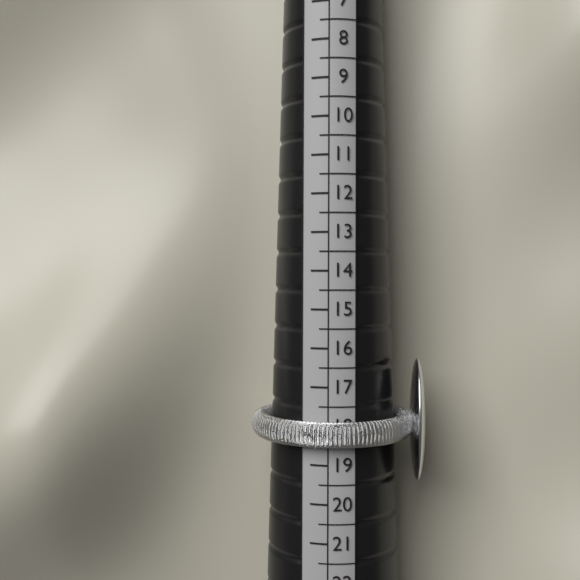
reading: 18.5 (no unit)
